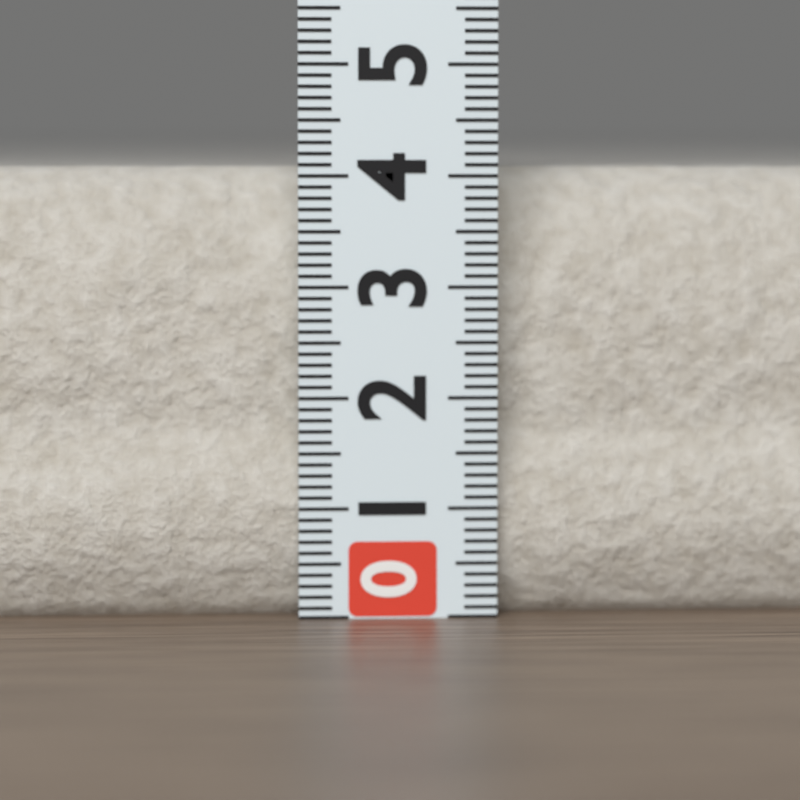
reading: 4.1 (no unit)
